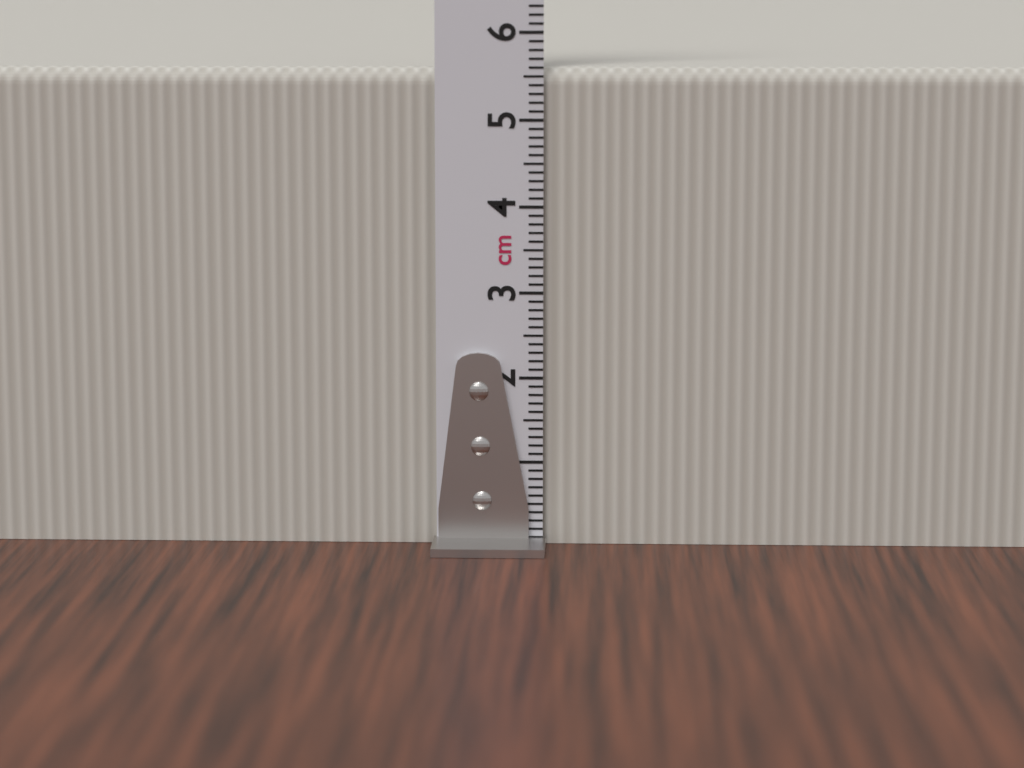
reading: 5.6 cm
